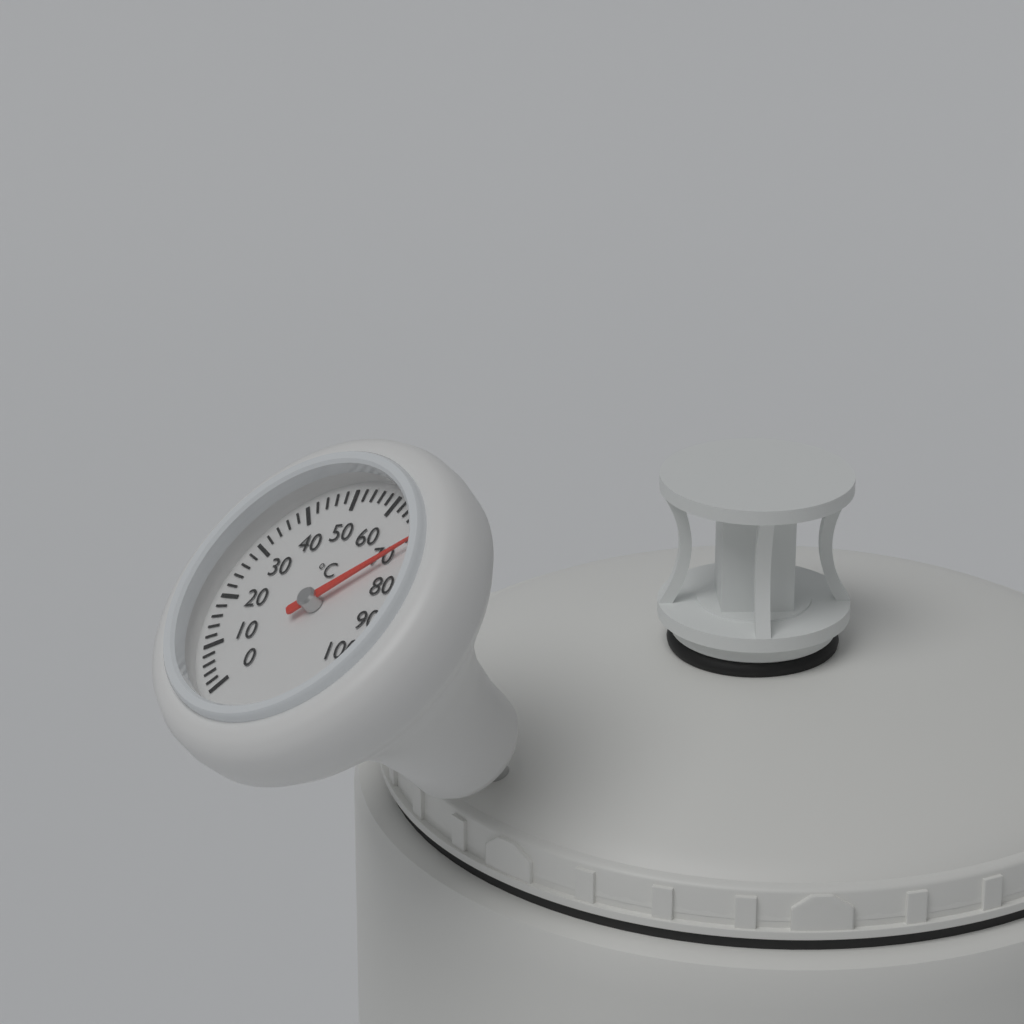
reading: 72 °C
